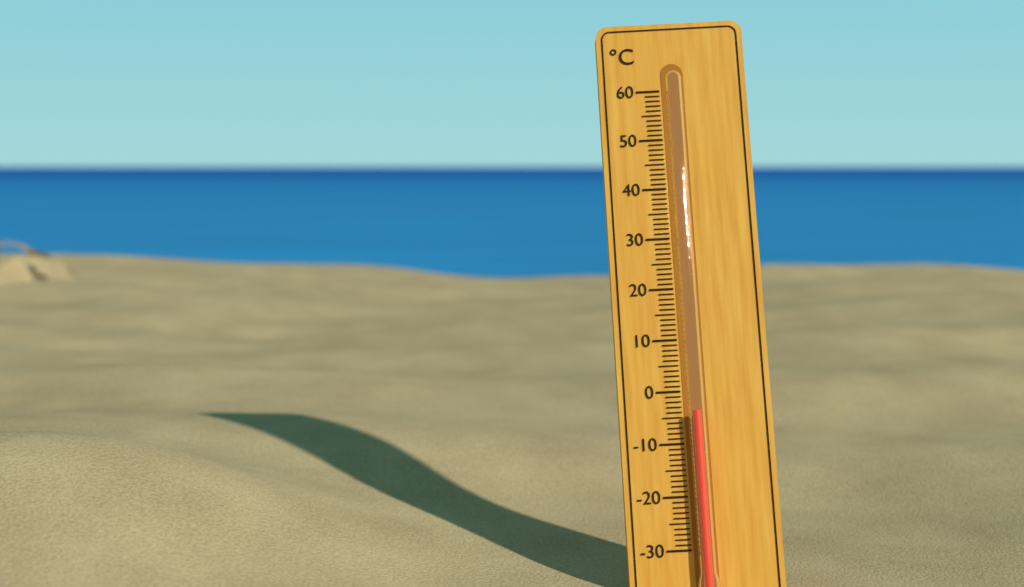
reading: -4 °C
